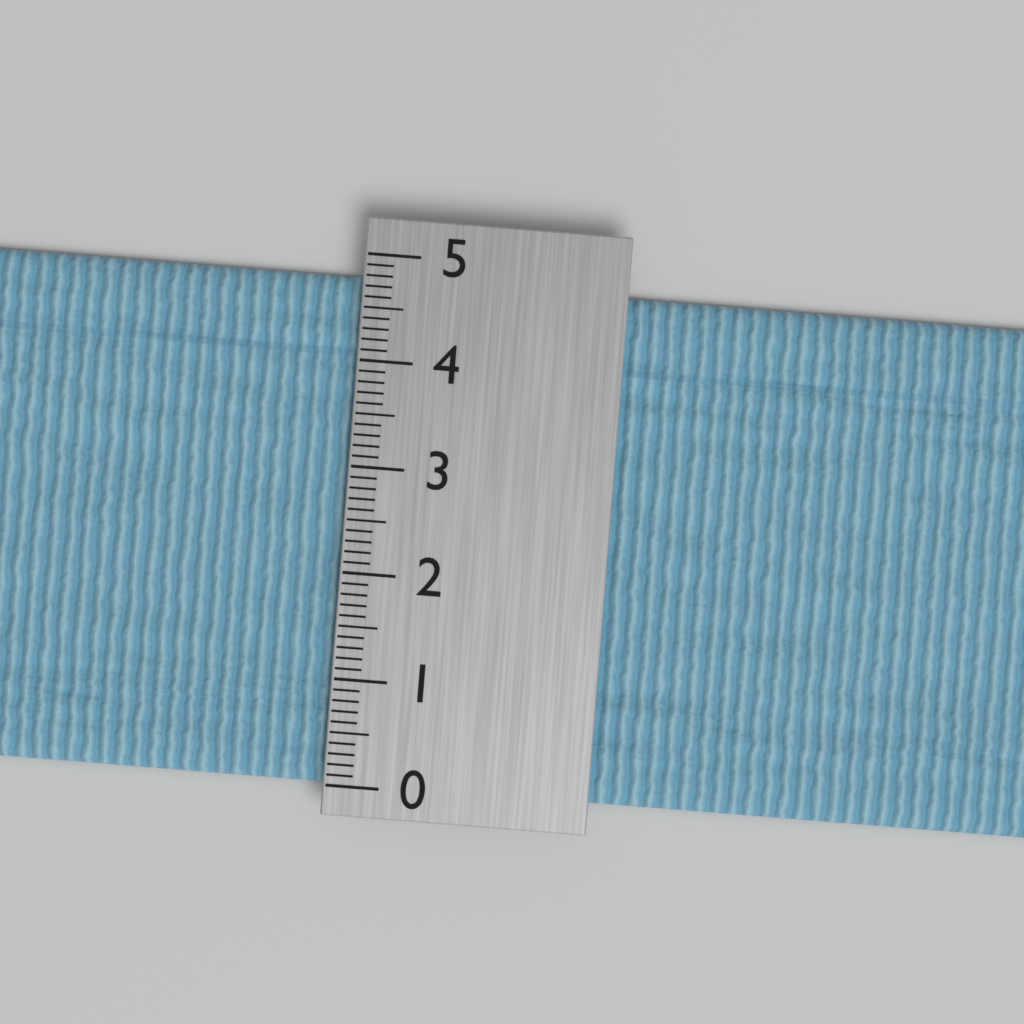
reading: 4.8 (no unit)
